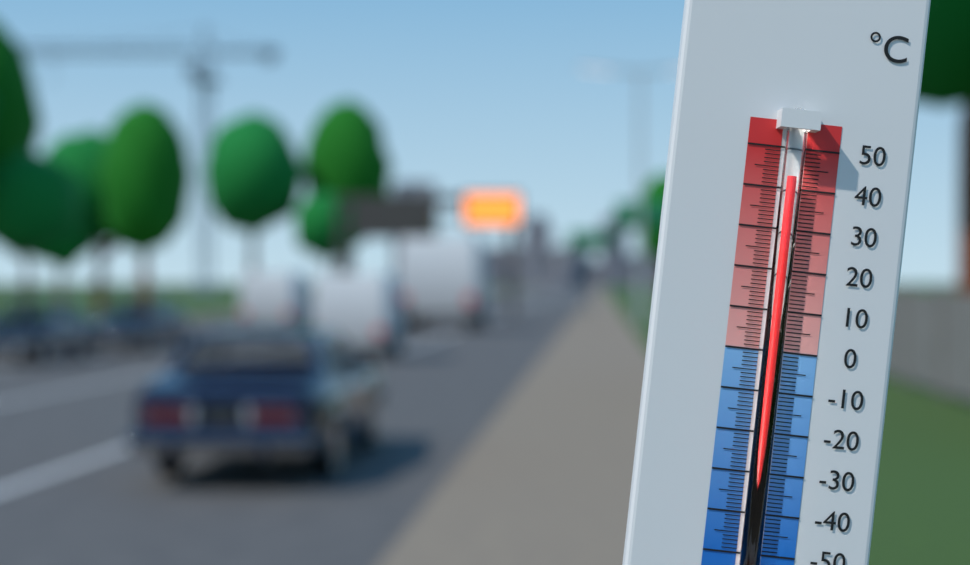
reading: 43 °C
